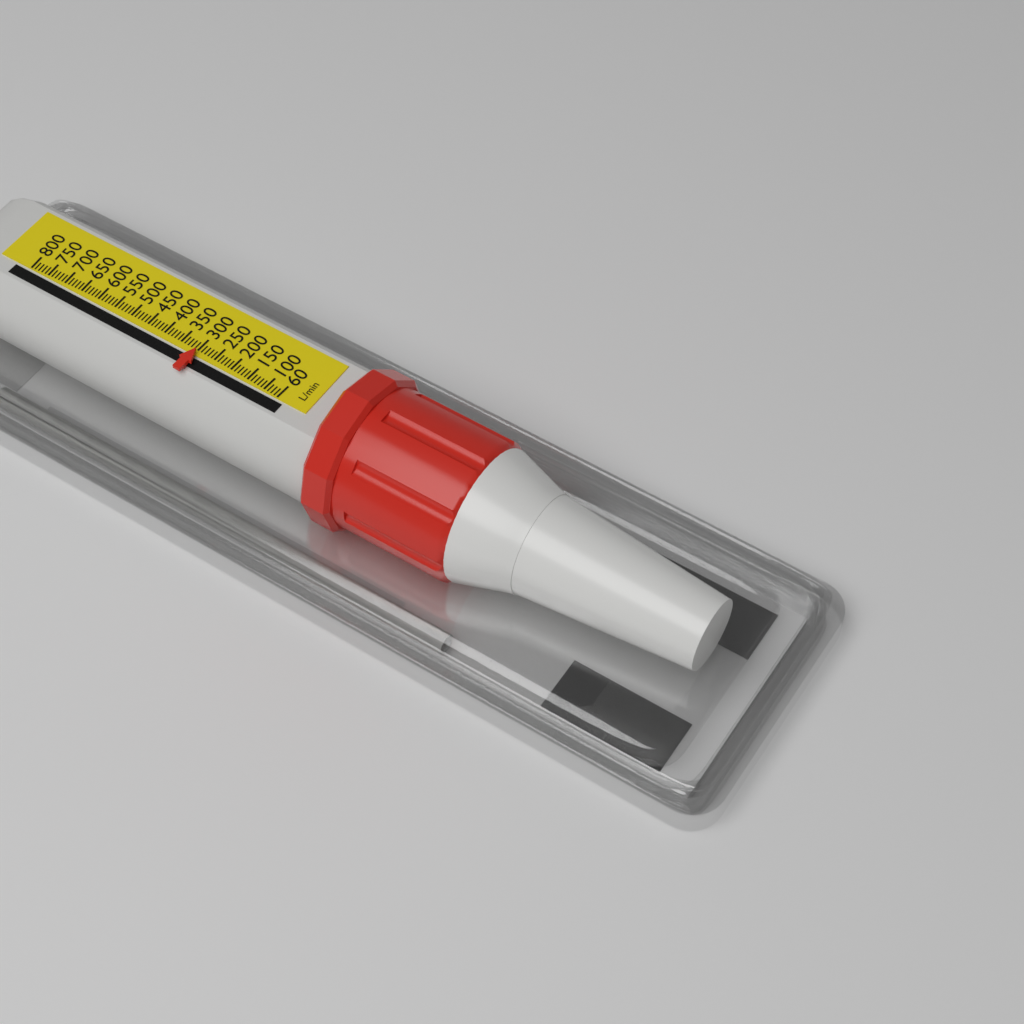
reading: 300 L/min
